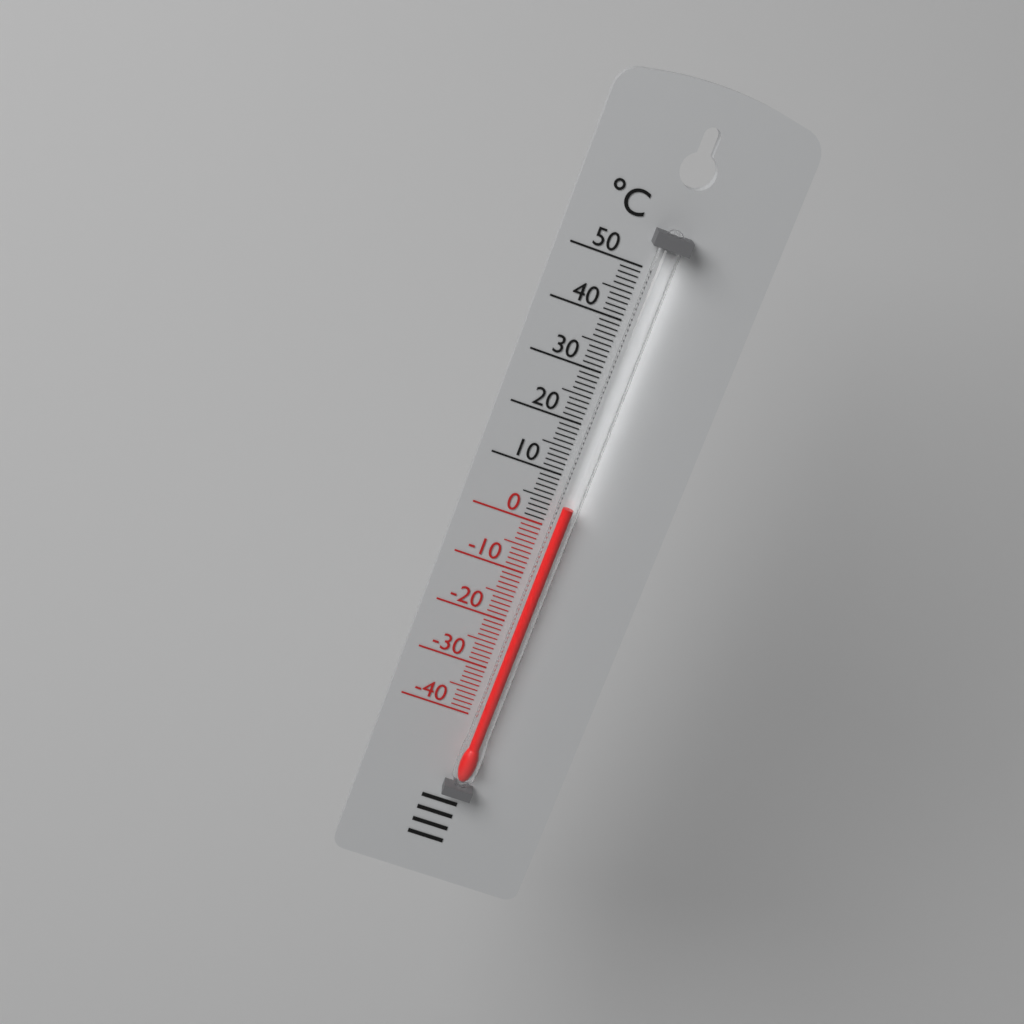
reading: 5 °C
